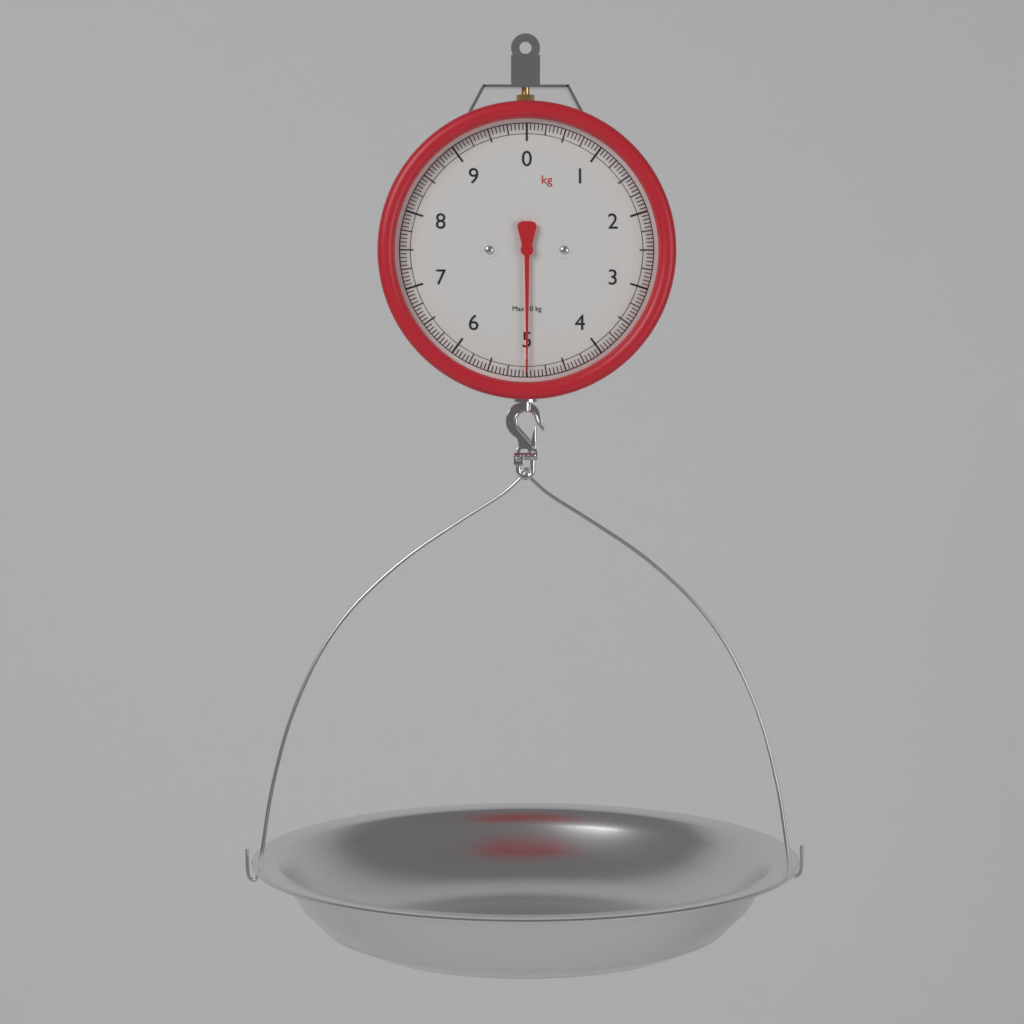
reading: 5.00 kg
